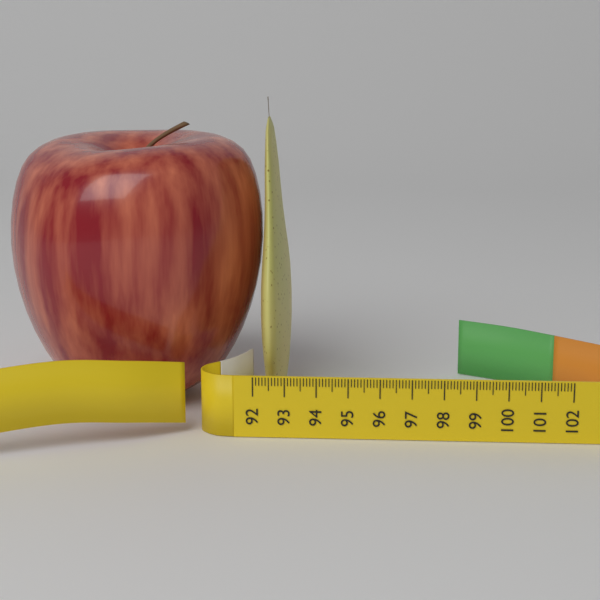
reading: 92.9 (no unit)
